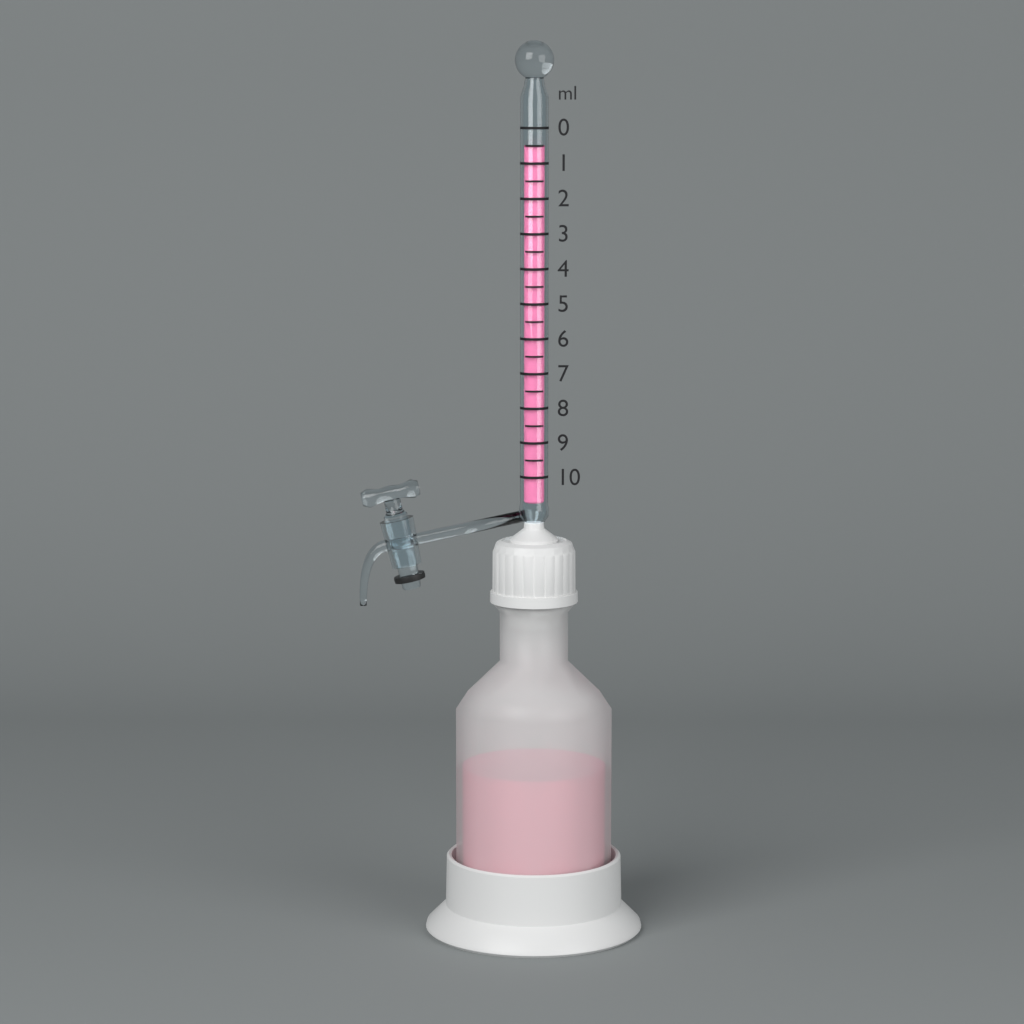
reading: 0.5 ml
